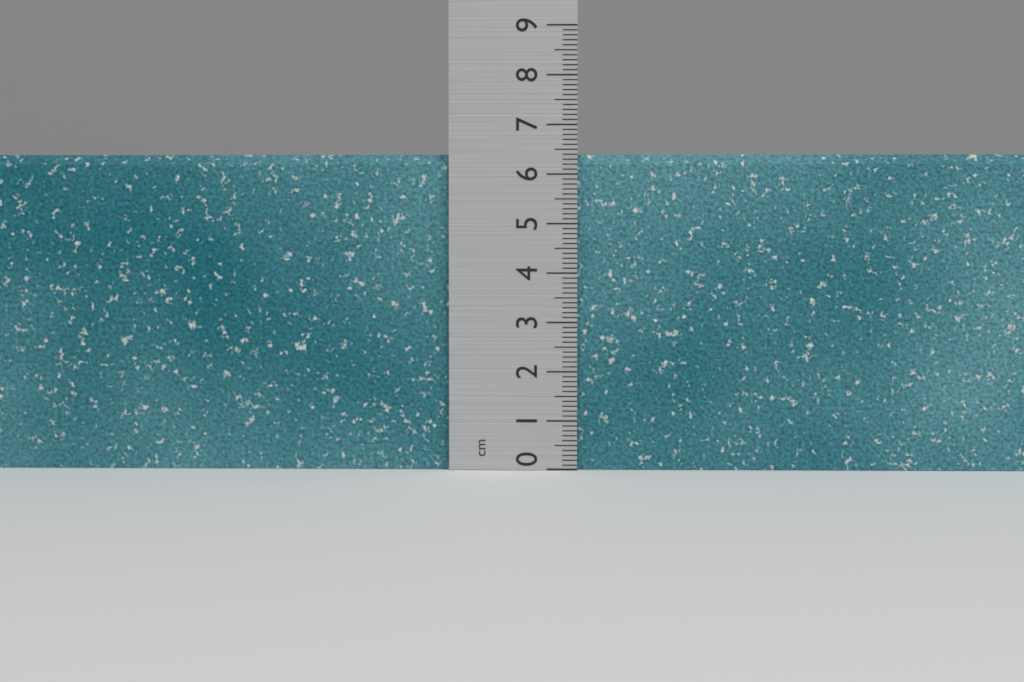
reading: 6.4 cm
